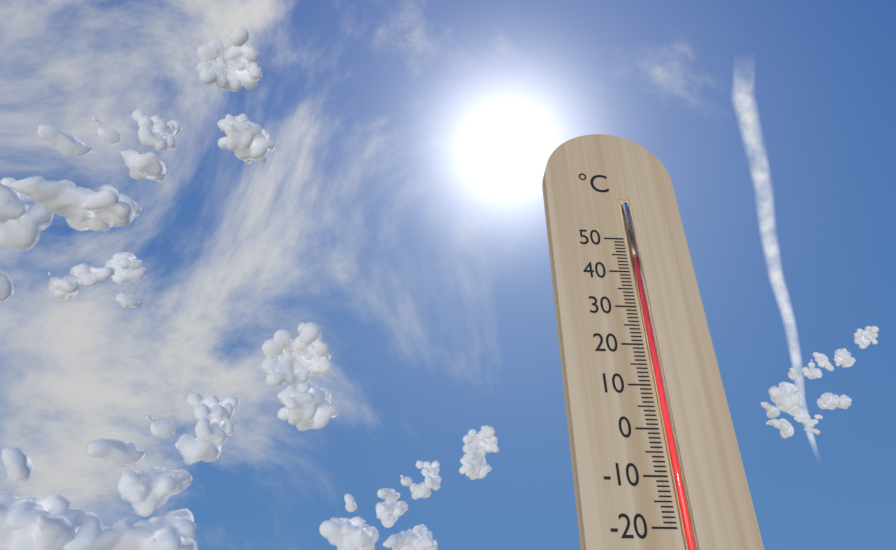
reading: 45 °C
